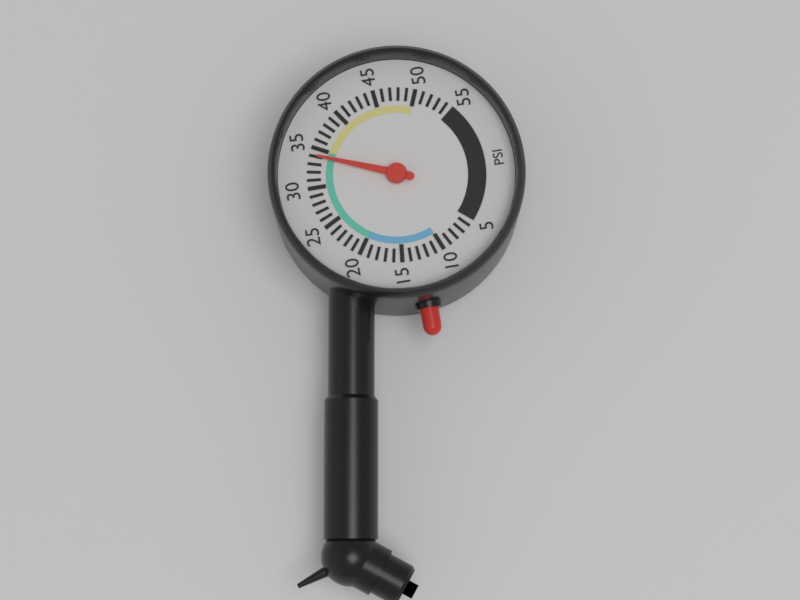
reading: 34 psi
